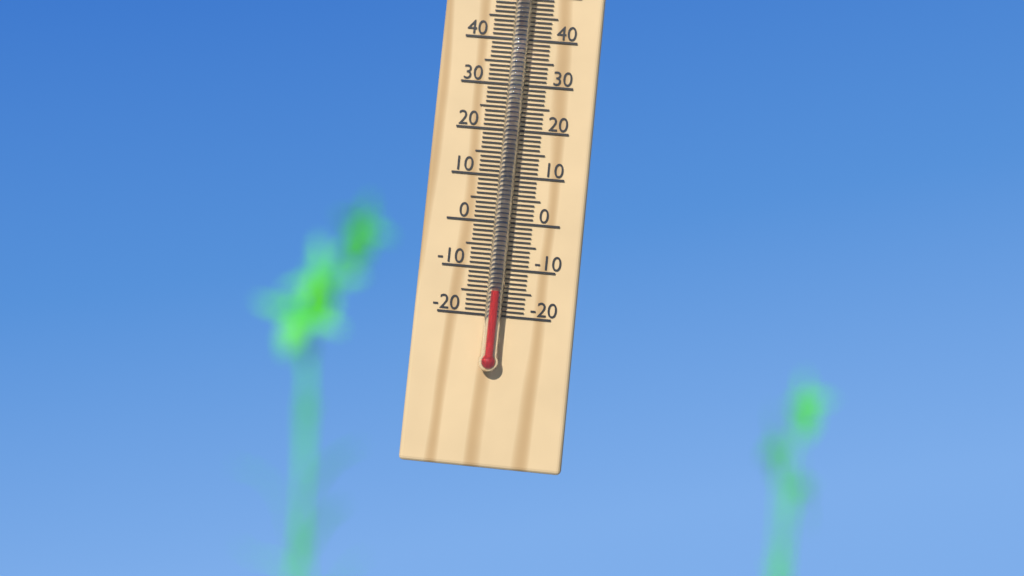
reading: -15 °C
